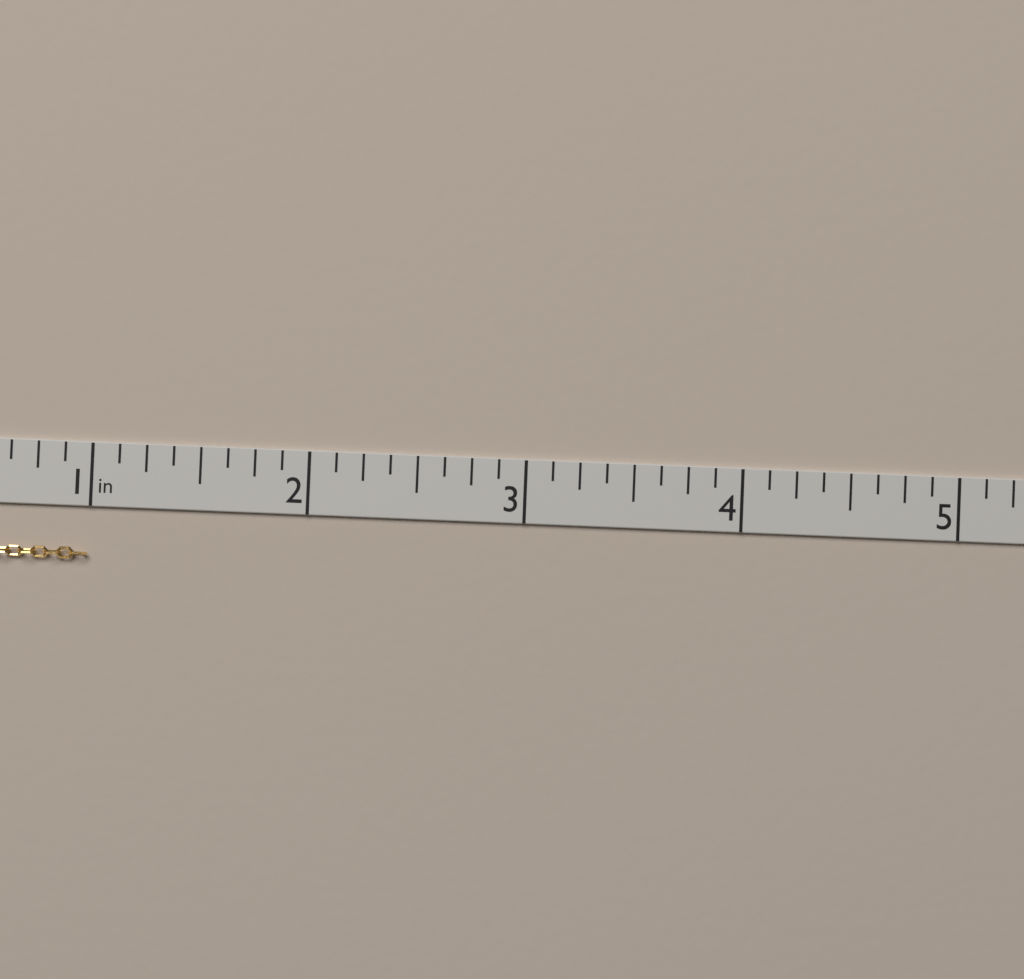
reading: 1.000 in
